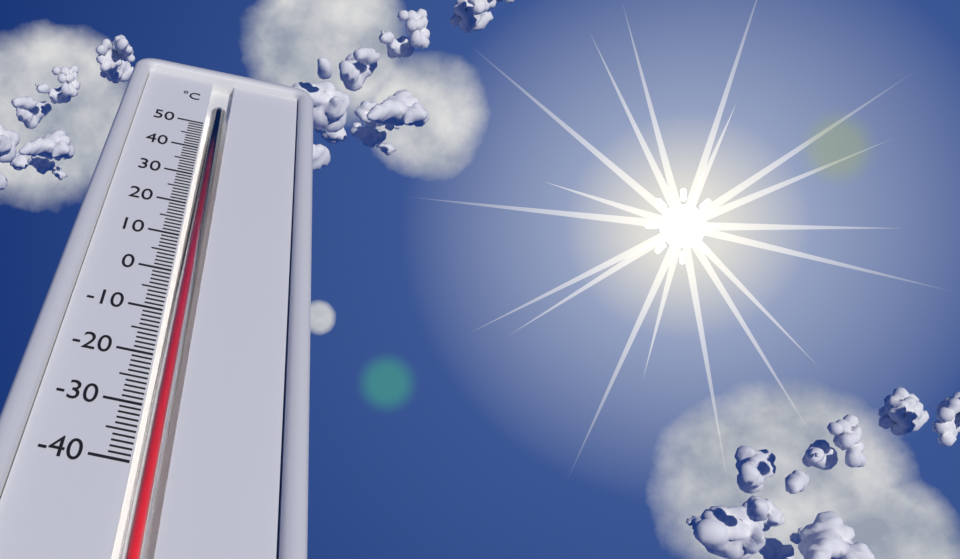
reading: 45 °C
